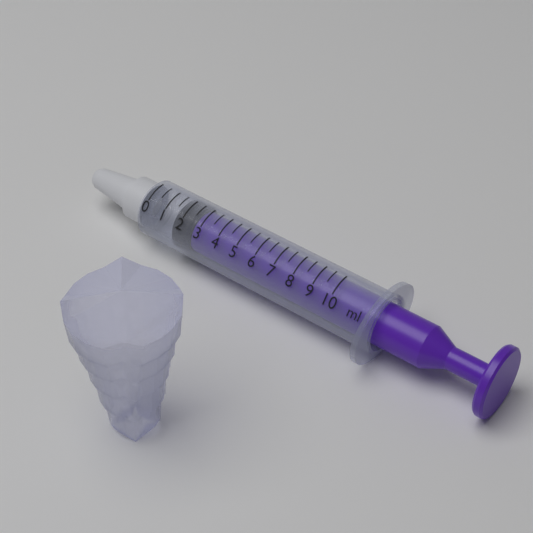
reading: 1.5 ml
